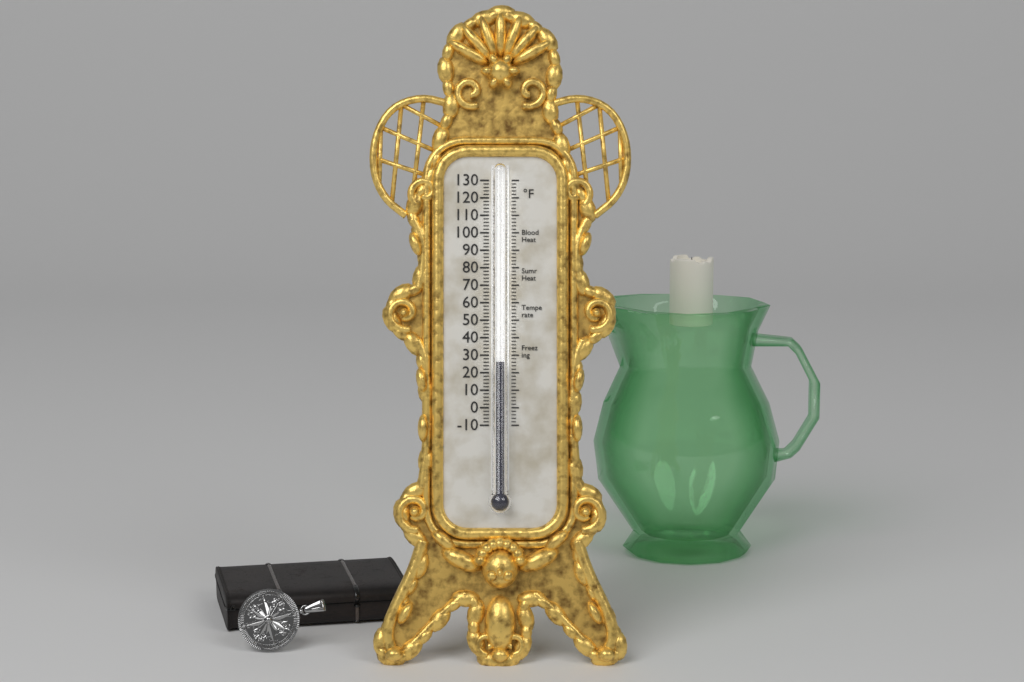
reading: 26 °F
